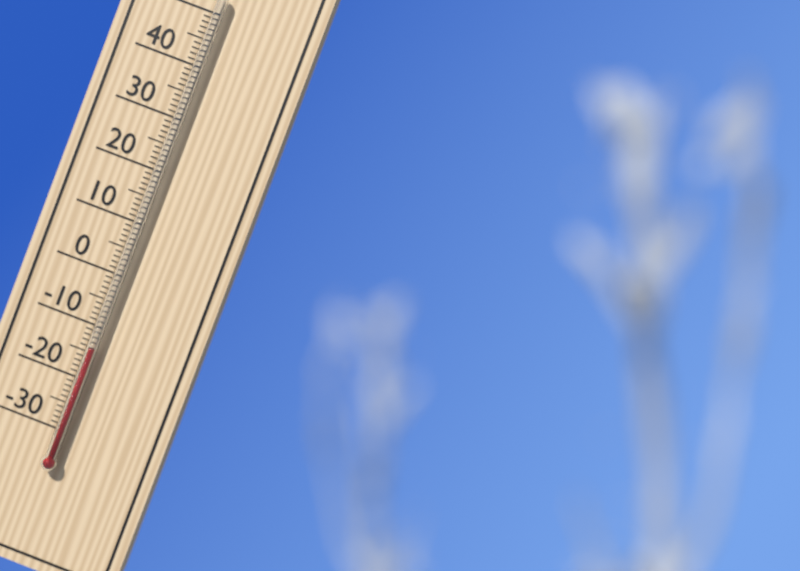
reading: -14 °C
